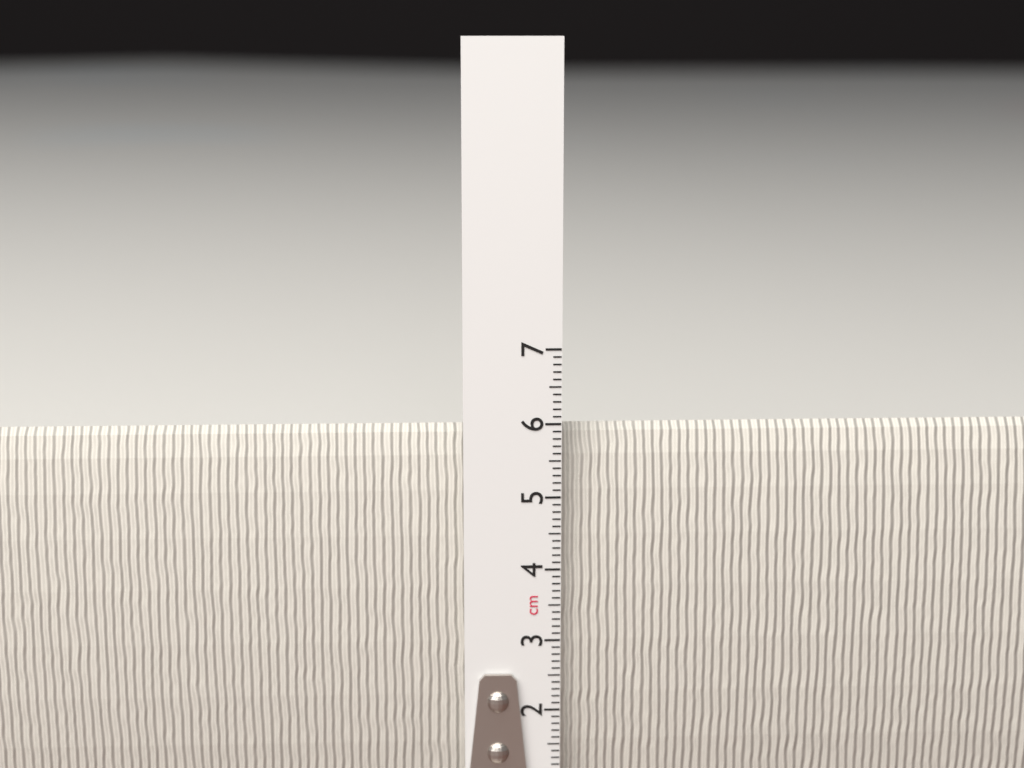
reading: 5.9 cm
